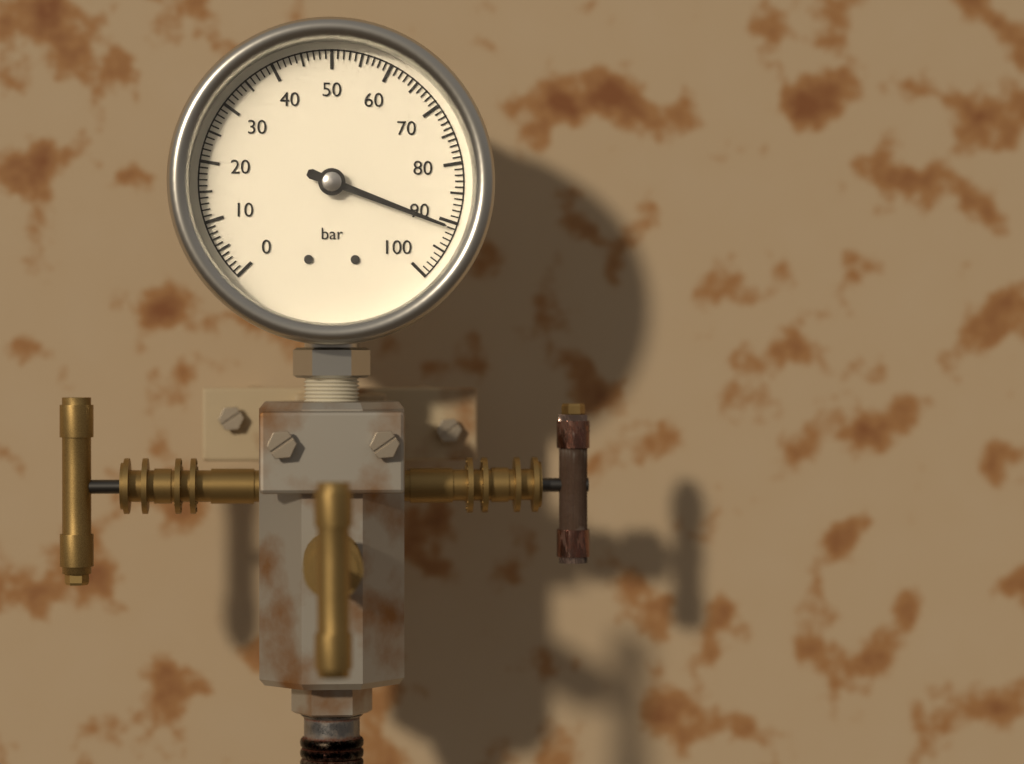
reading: 91 bar
